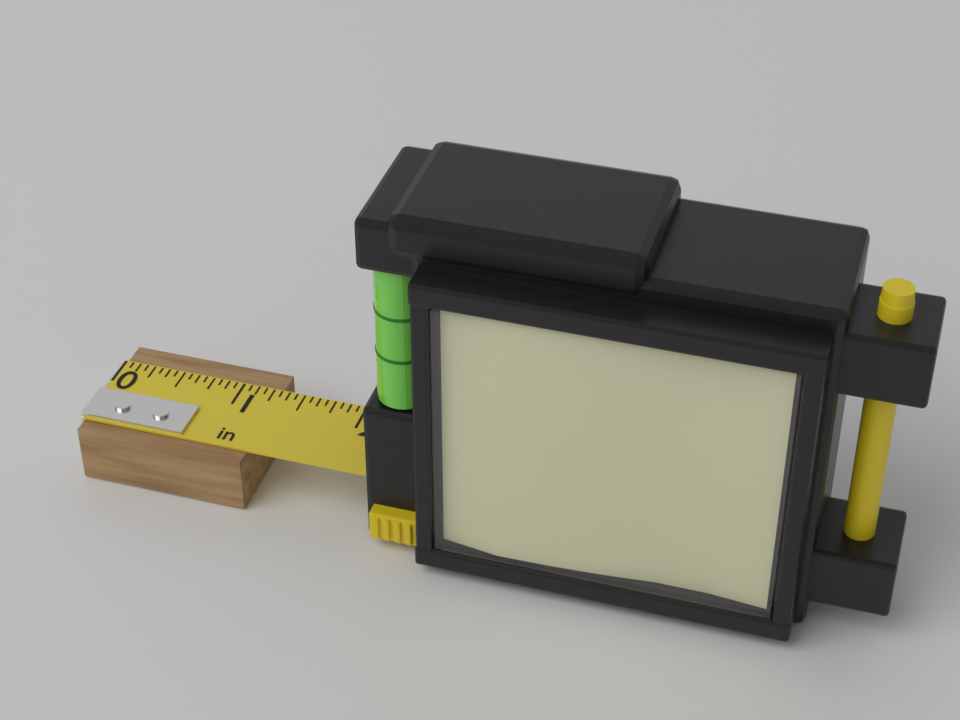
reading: 1.3125 in
